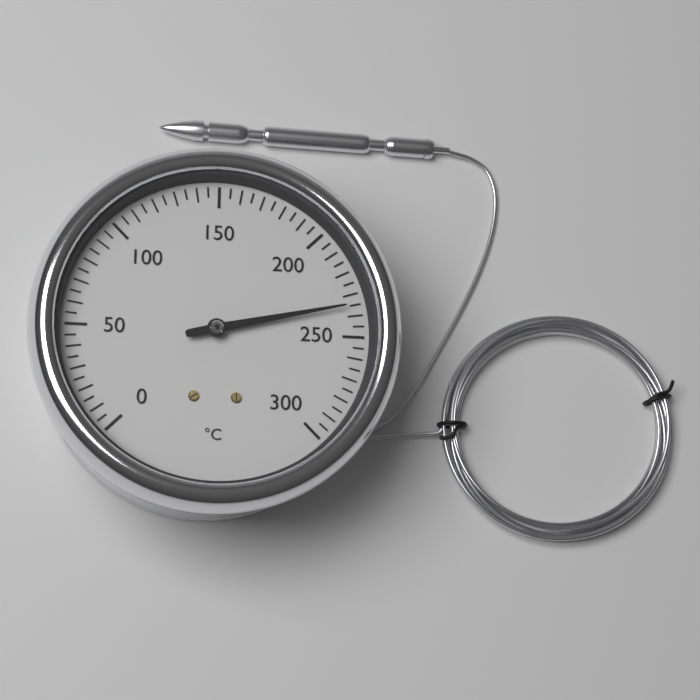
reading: 235 °C
